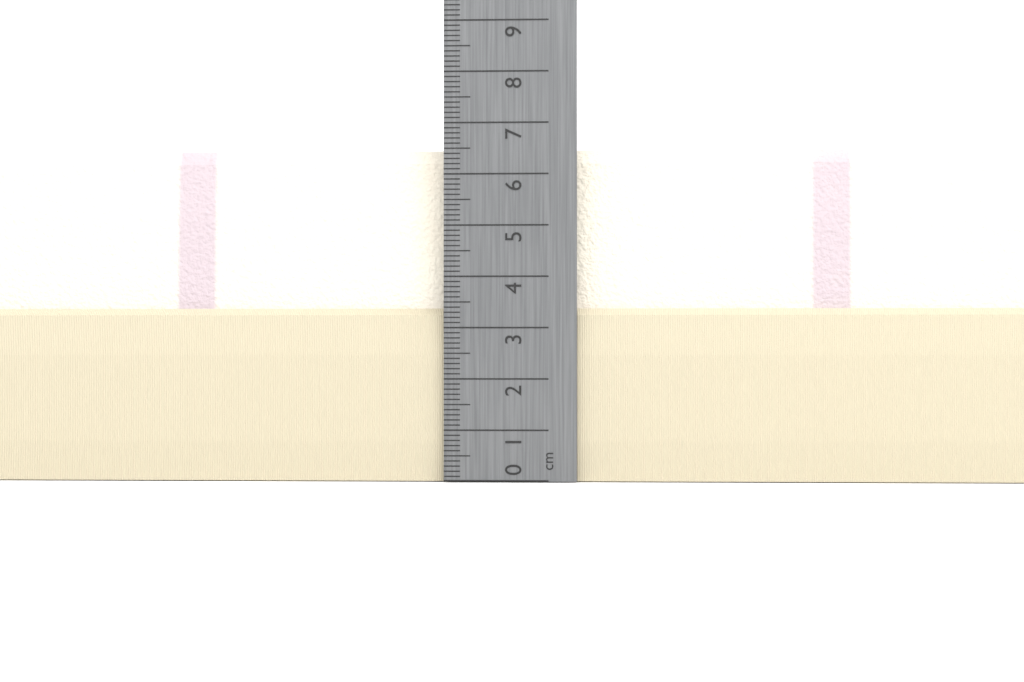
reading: 6.5 cm
